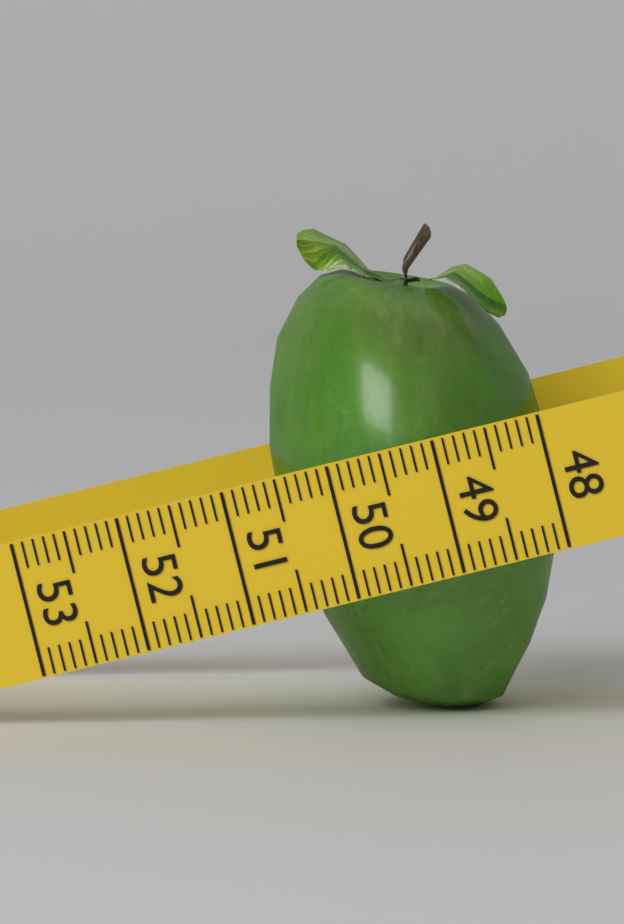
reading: 50.6 (no unit)
